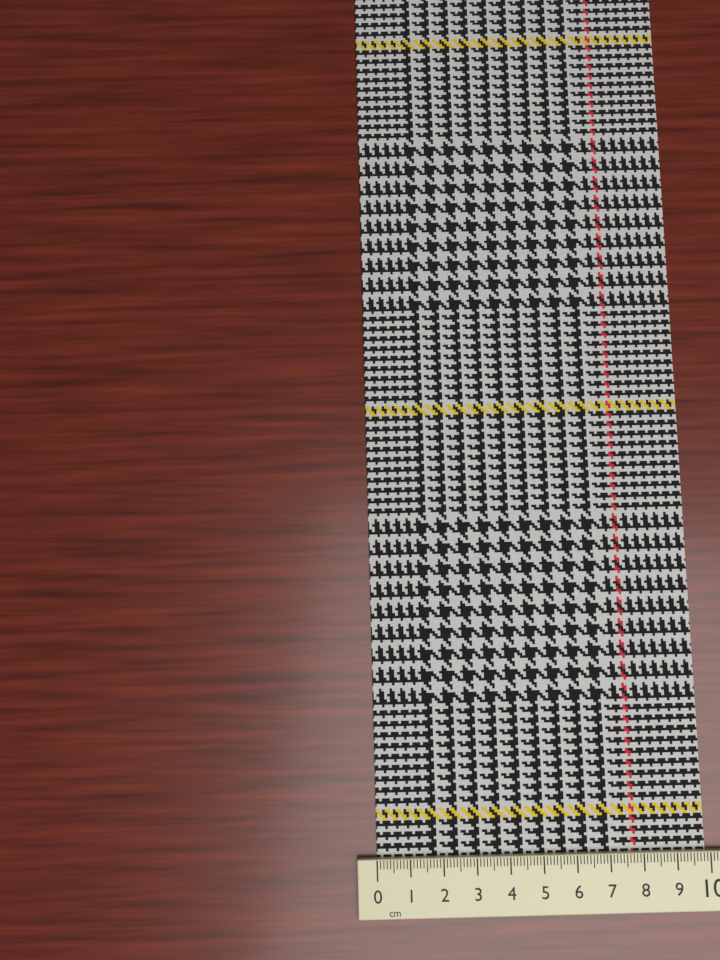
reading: 9.9 cm
